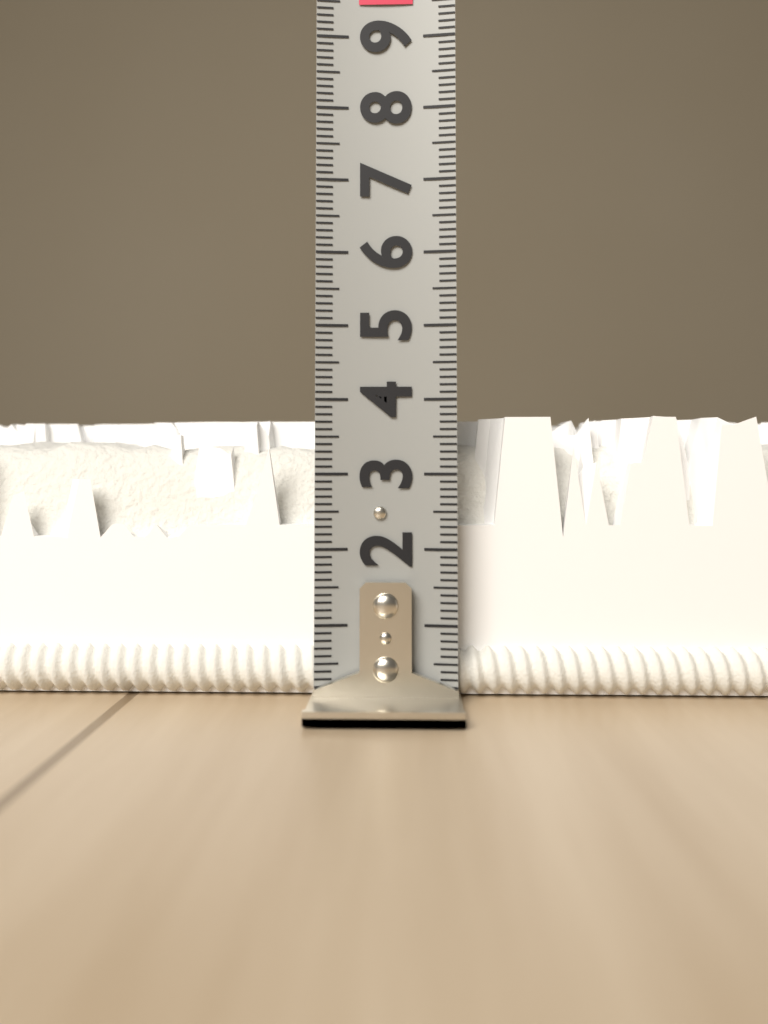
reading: 3.8 (no unit)
